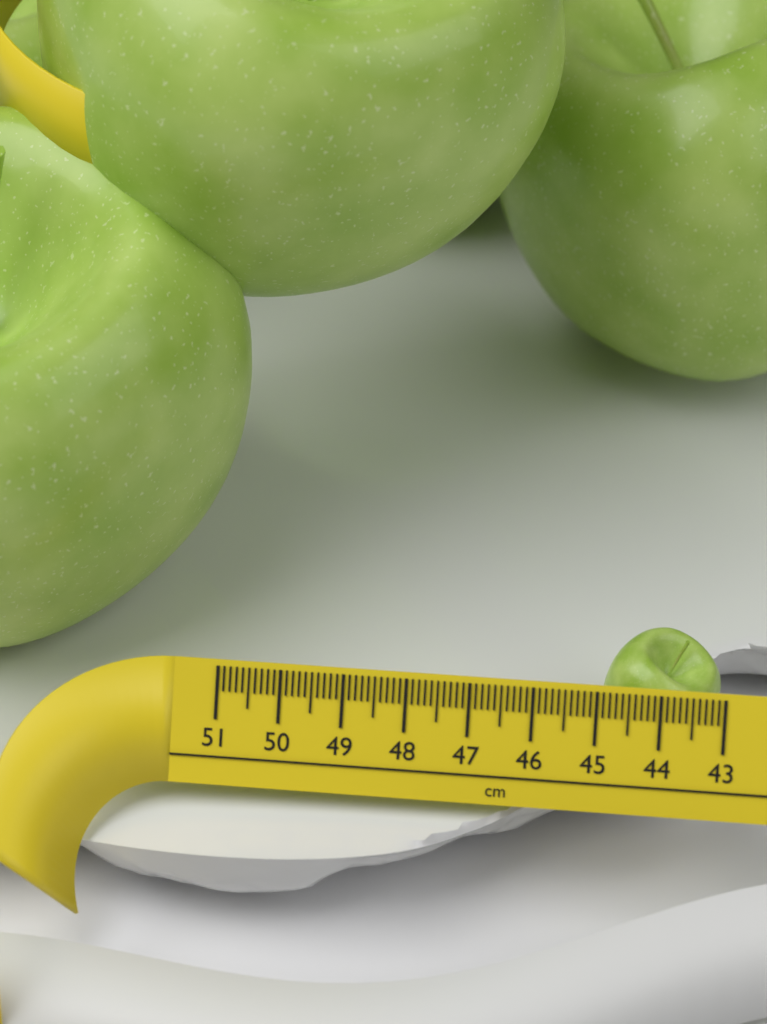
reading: 44.9 cm
